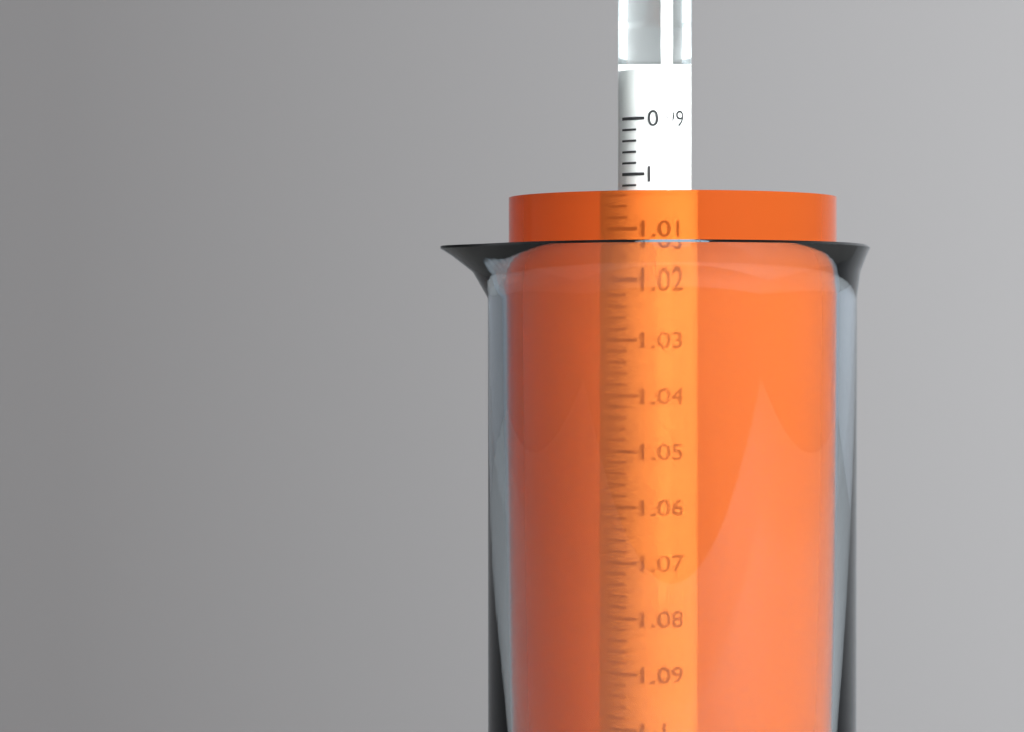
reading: 1.004 (no unit)
